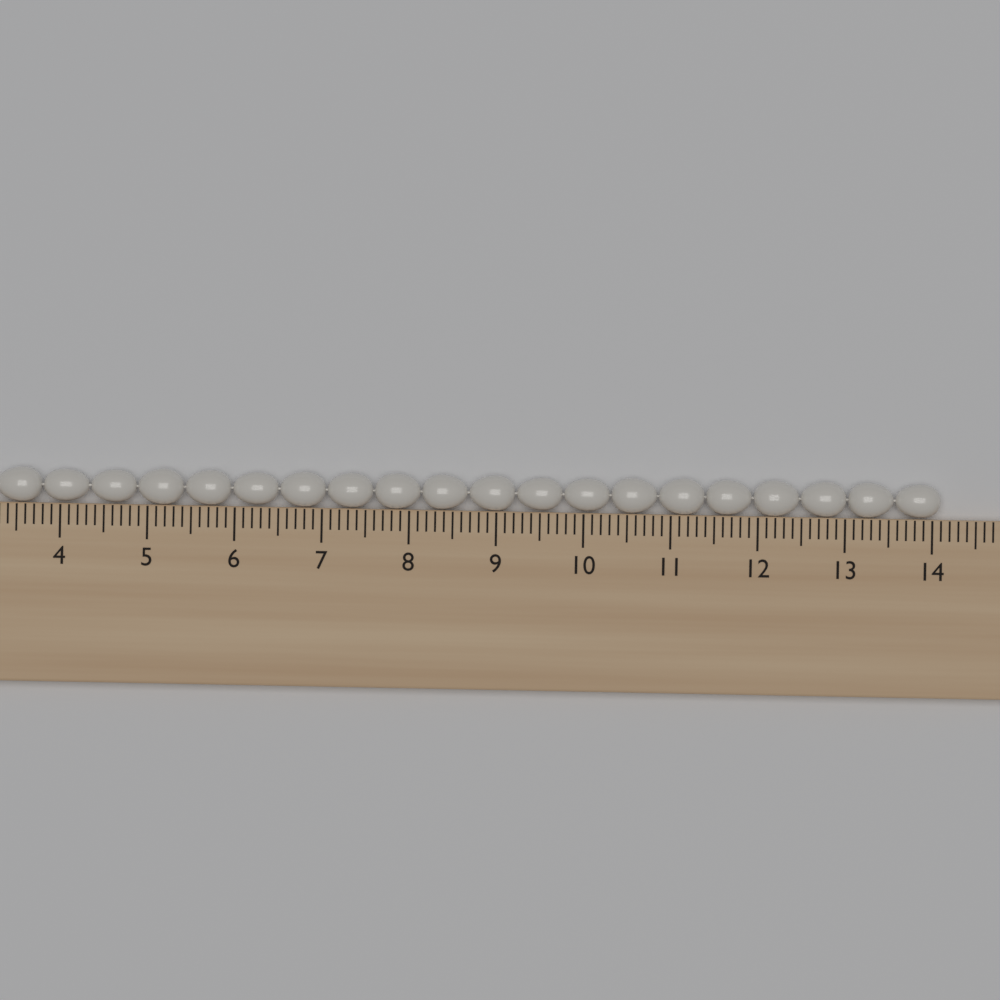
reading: 14.1 cm
